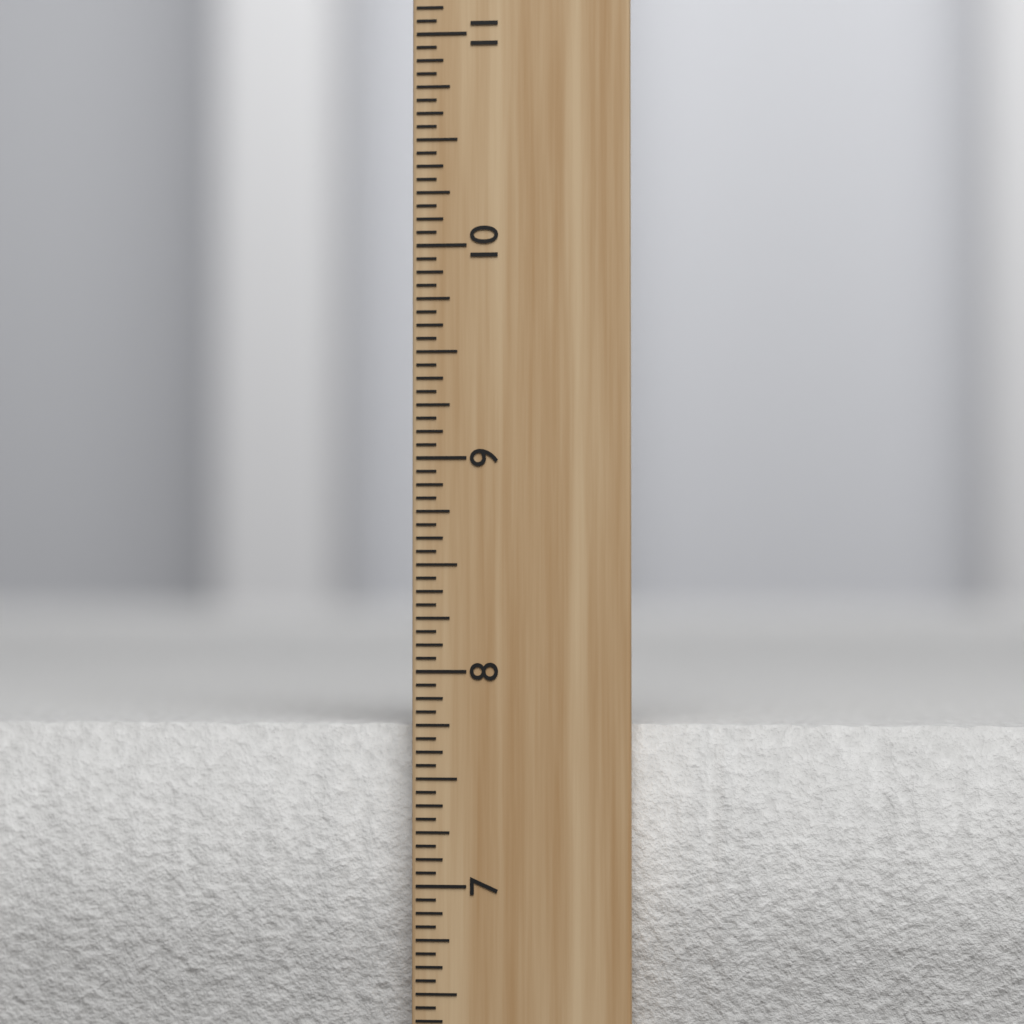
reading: 7.7500 inch
